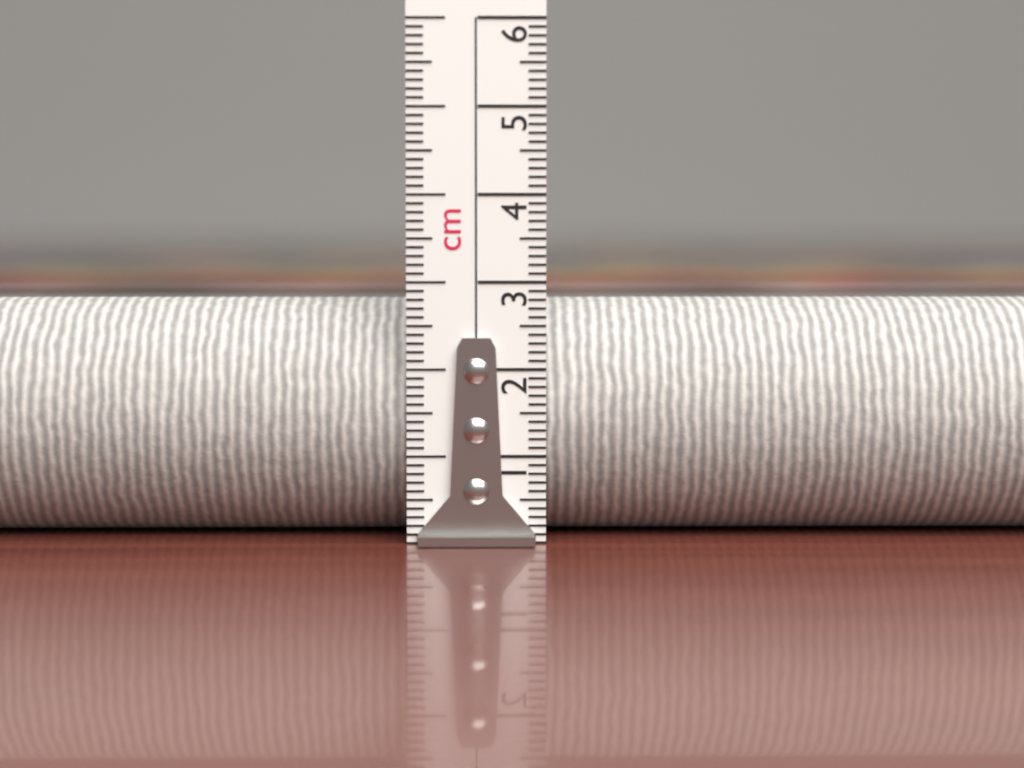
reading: 2.8 cm
